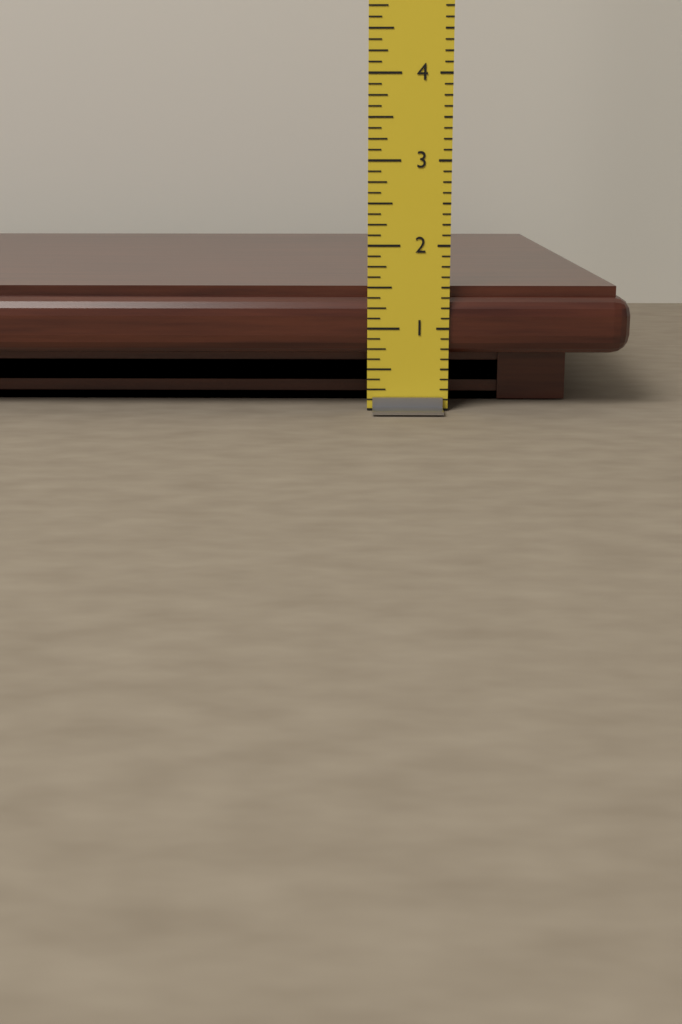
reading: 1.500 in
